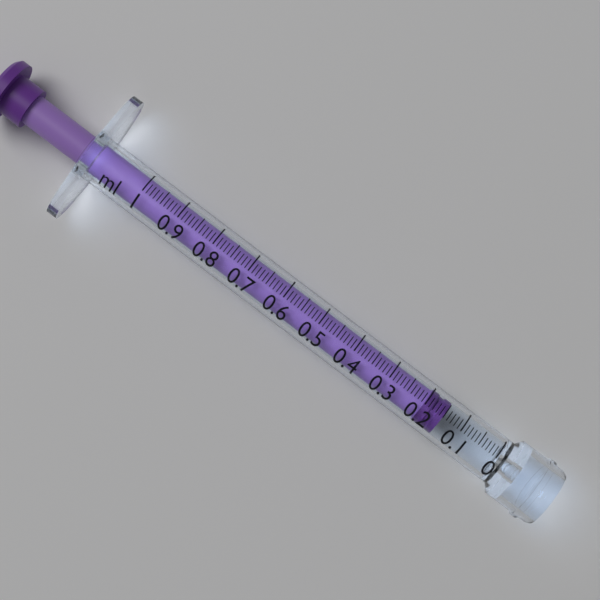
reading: 0.15 ml
